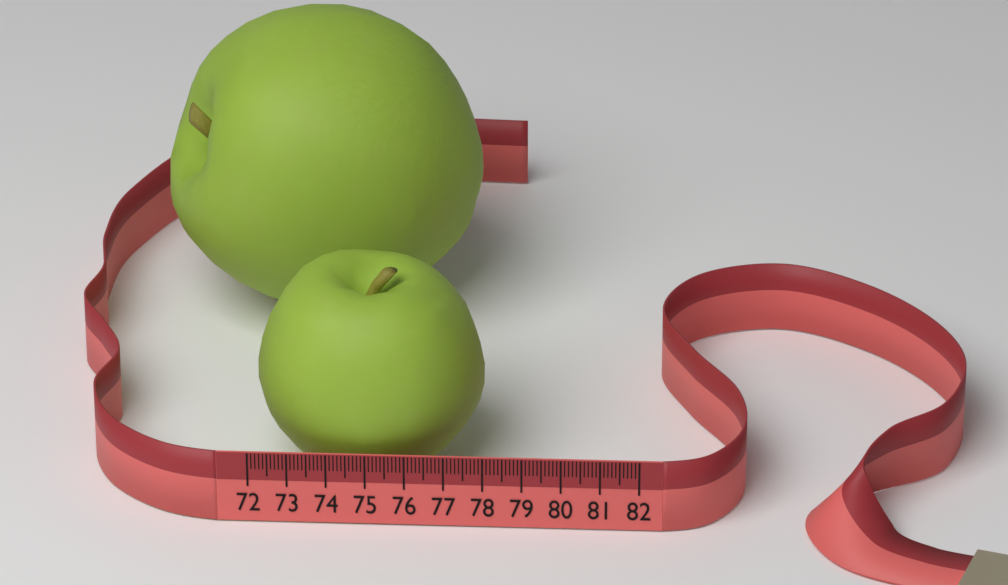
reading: 77.9 (no unit)
